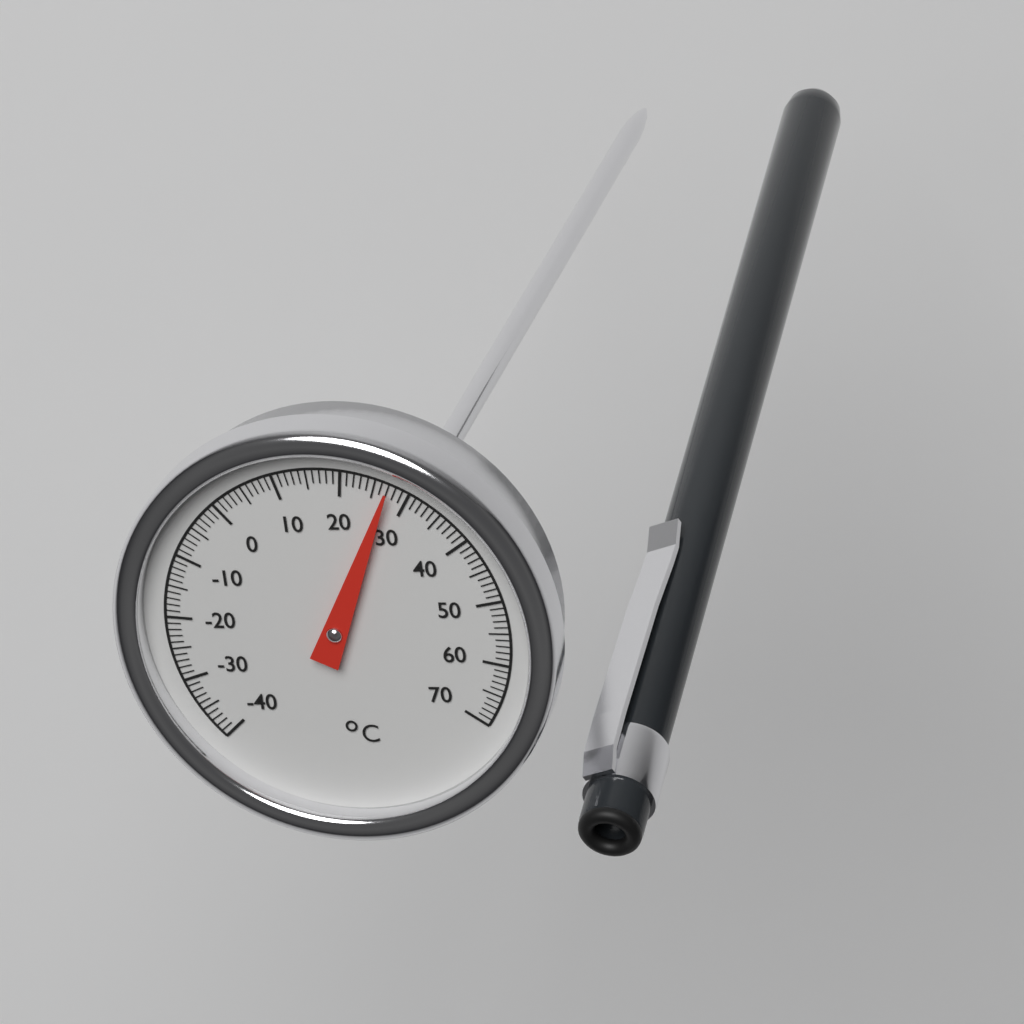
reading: 27 °C
